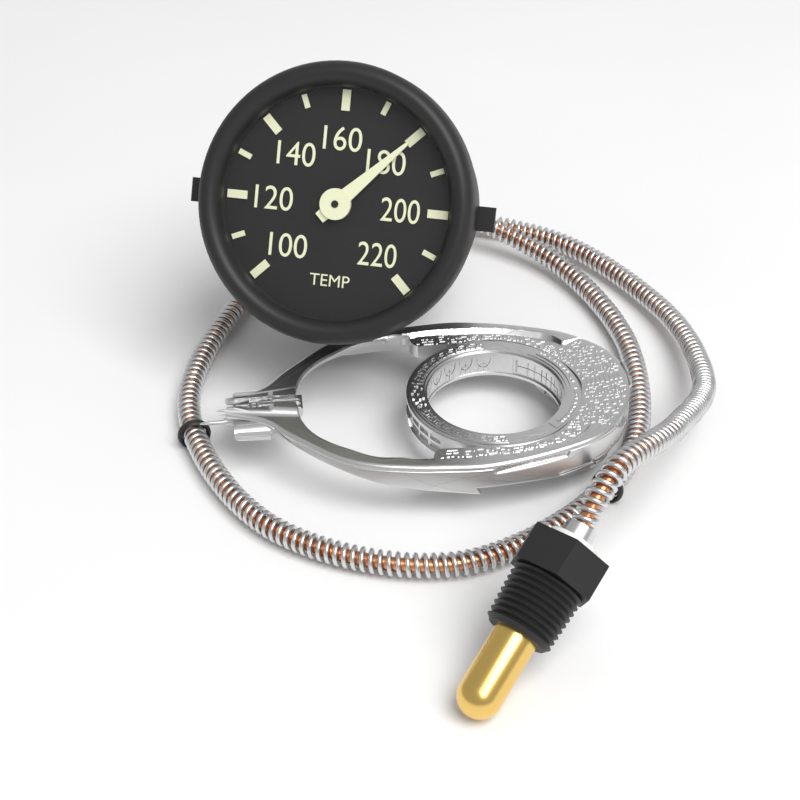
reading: 180 (no unit)
